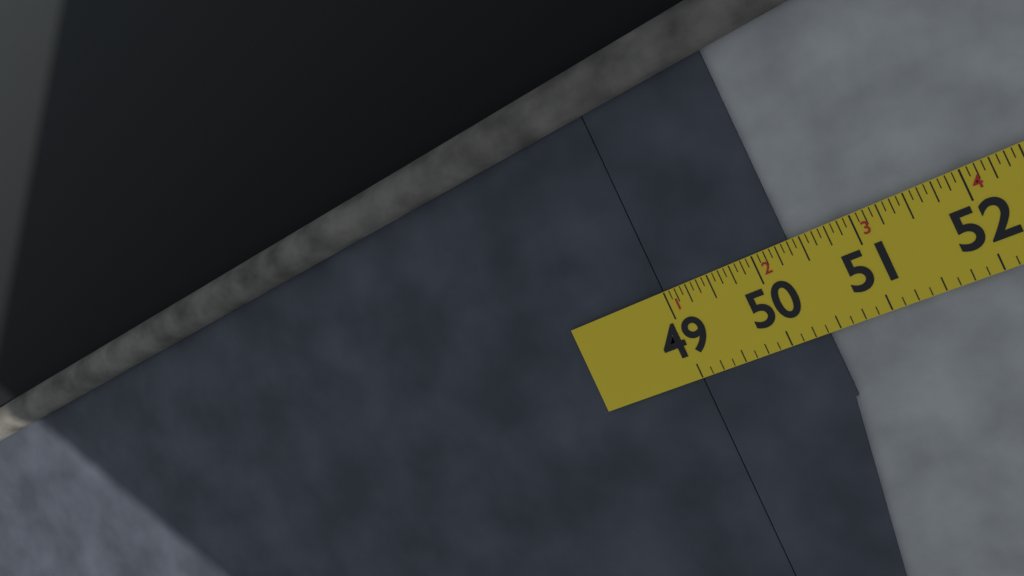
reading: 50.3750 in
